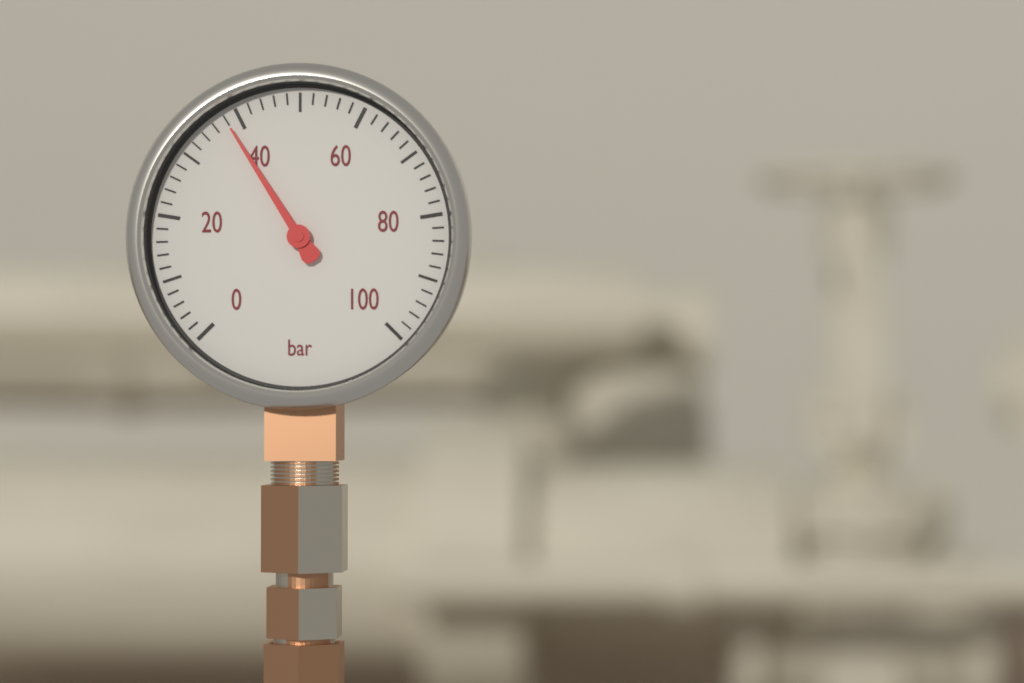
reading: 38 bar
